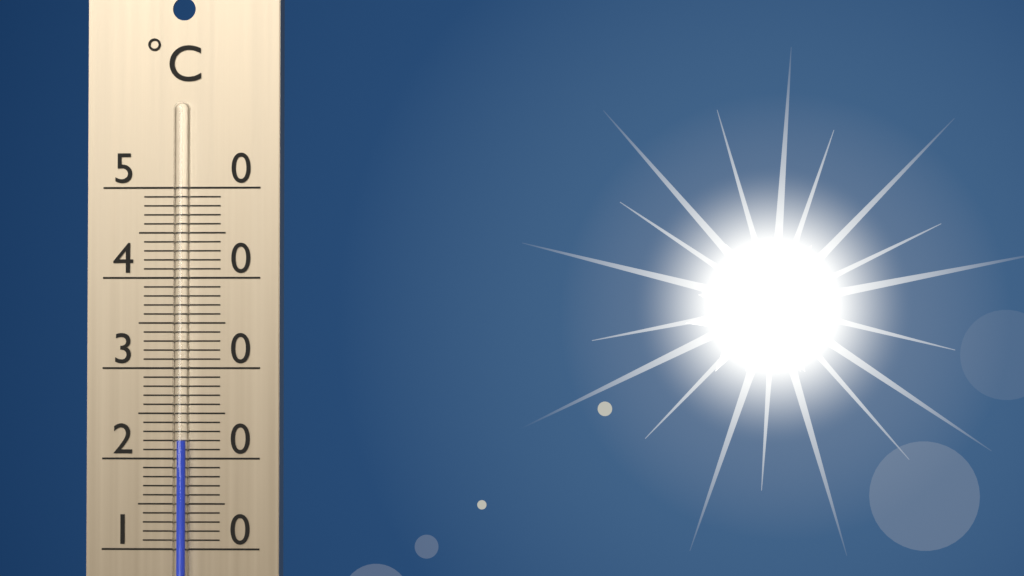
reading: 22 °C
